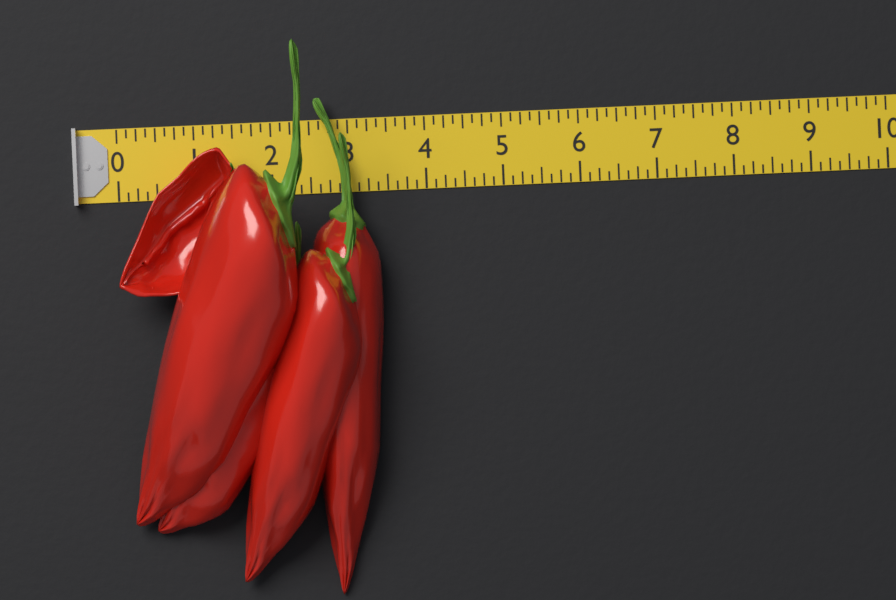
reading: 3.375 (no unit)
